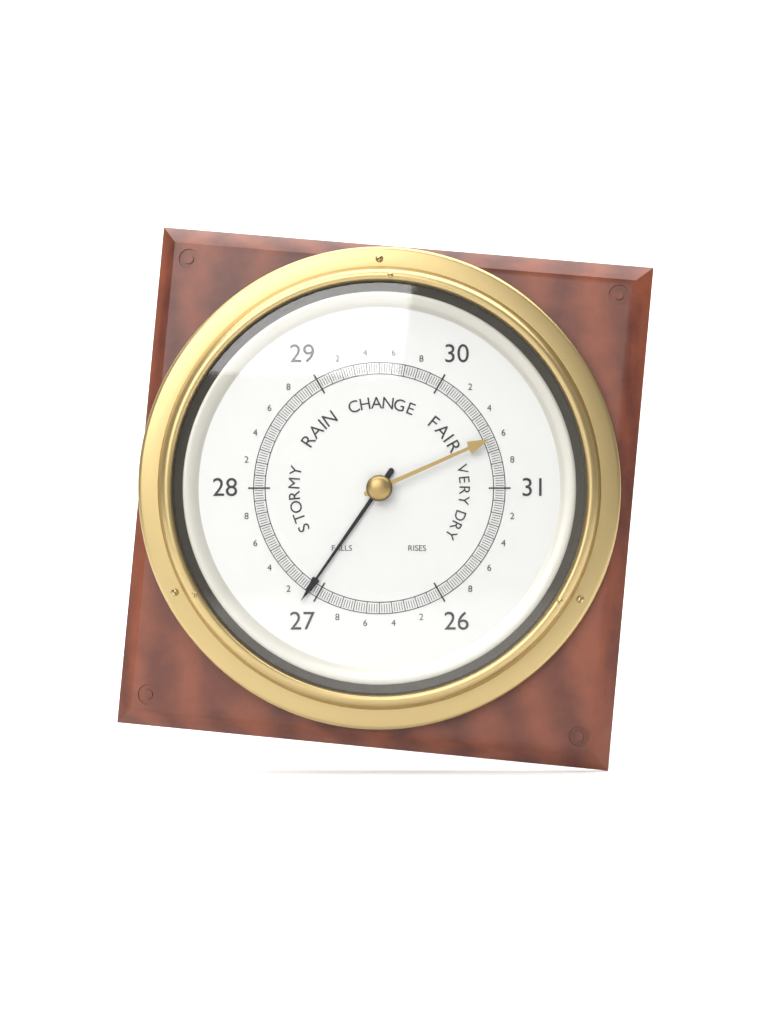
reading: 27.08 (no unit)
